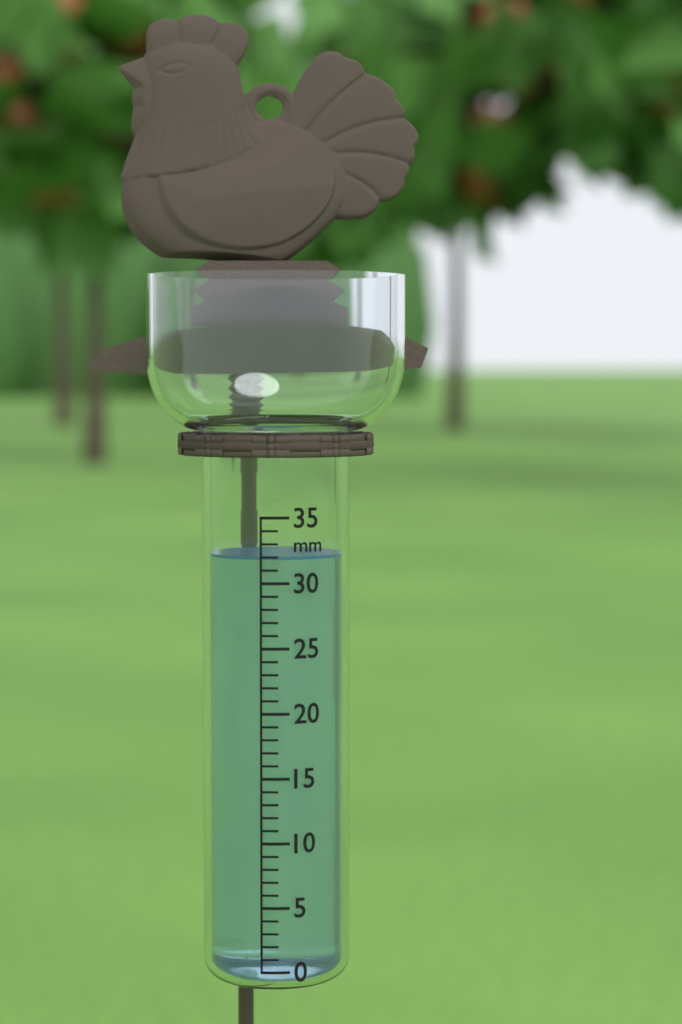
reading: 32 mm
